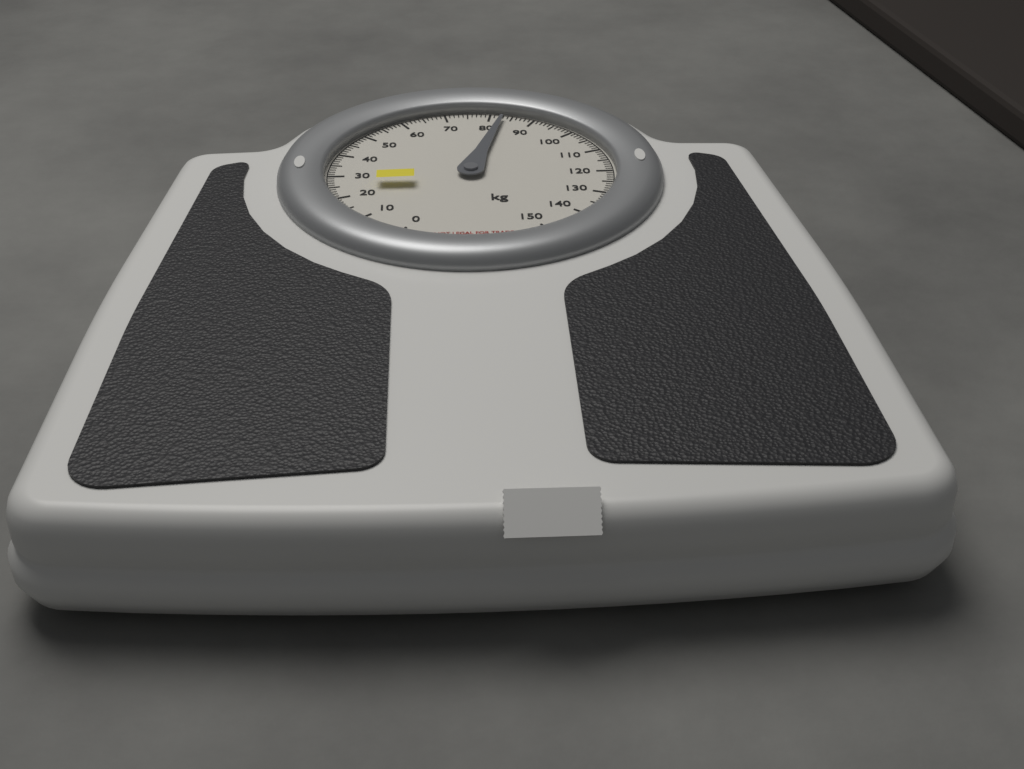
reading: 83 kg
